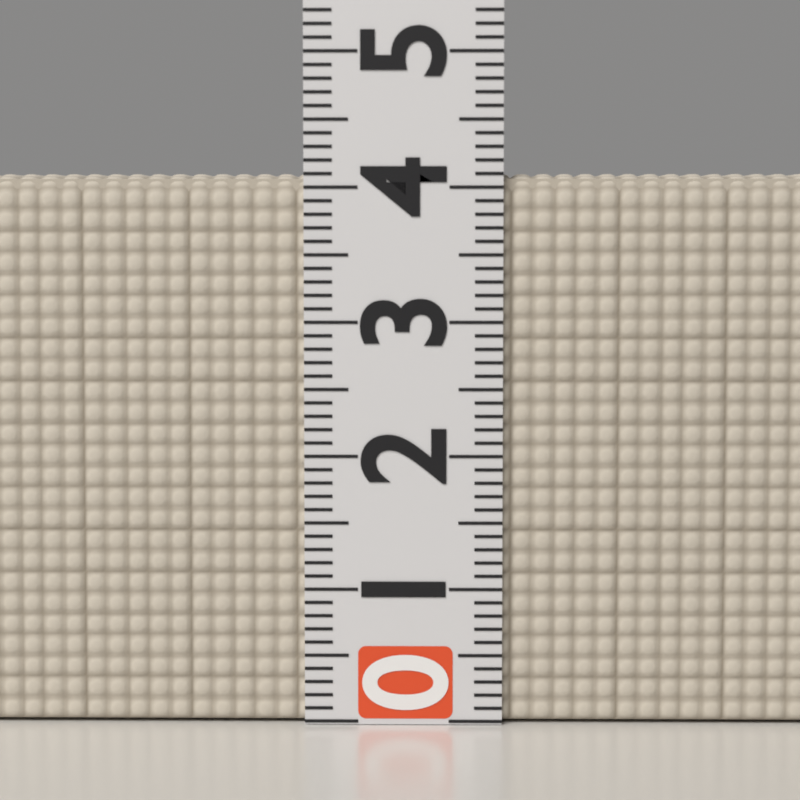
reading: 4.1 (no unit)
